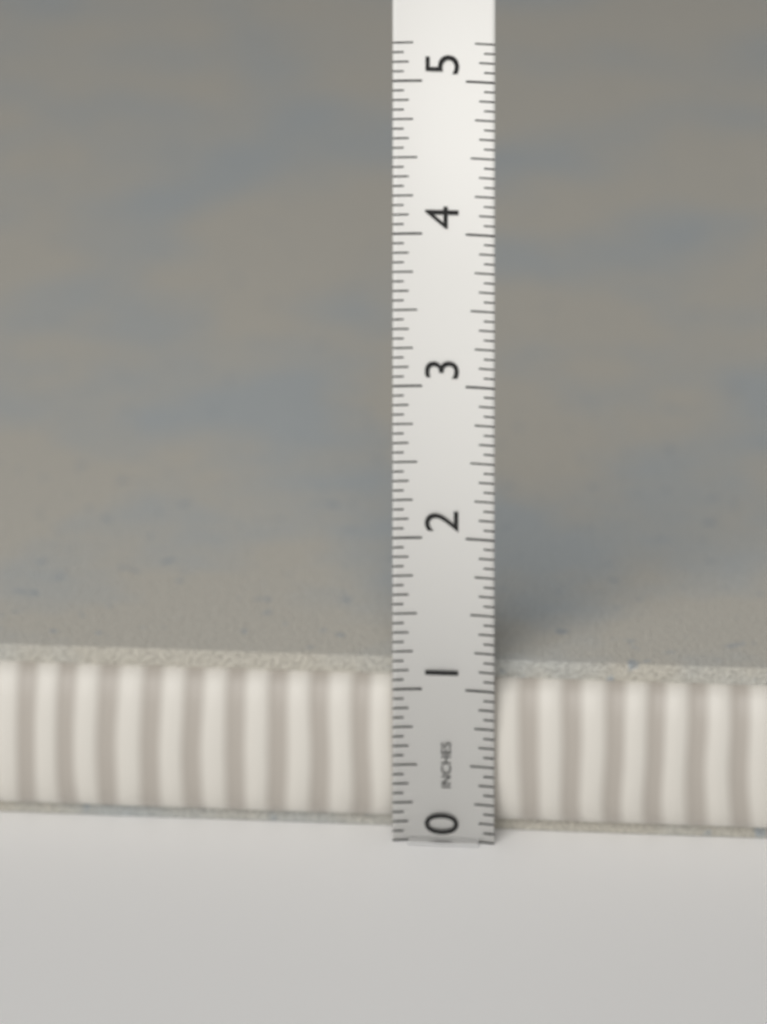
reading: 1.1250 in
